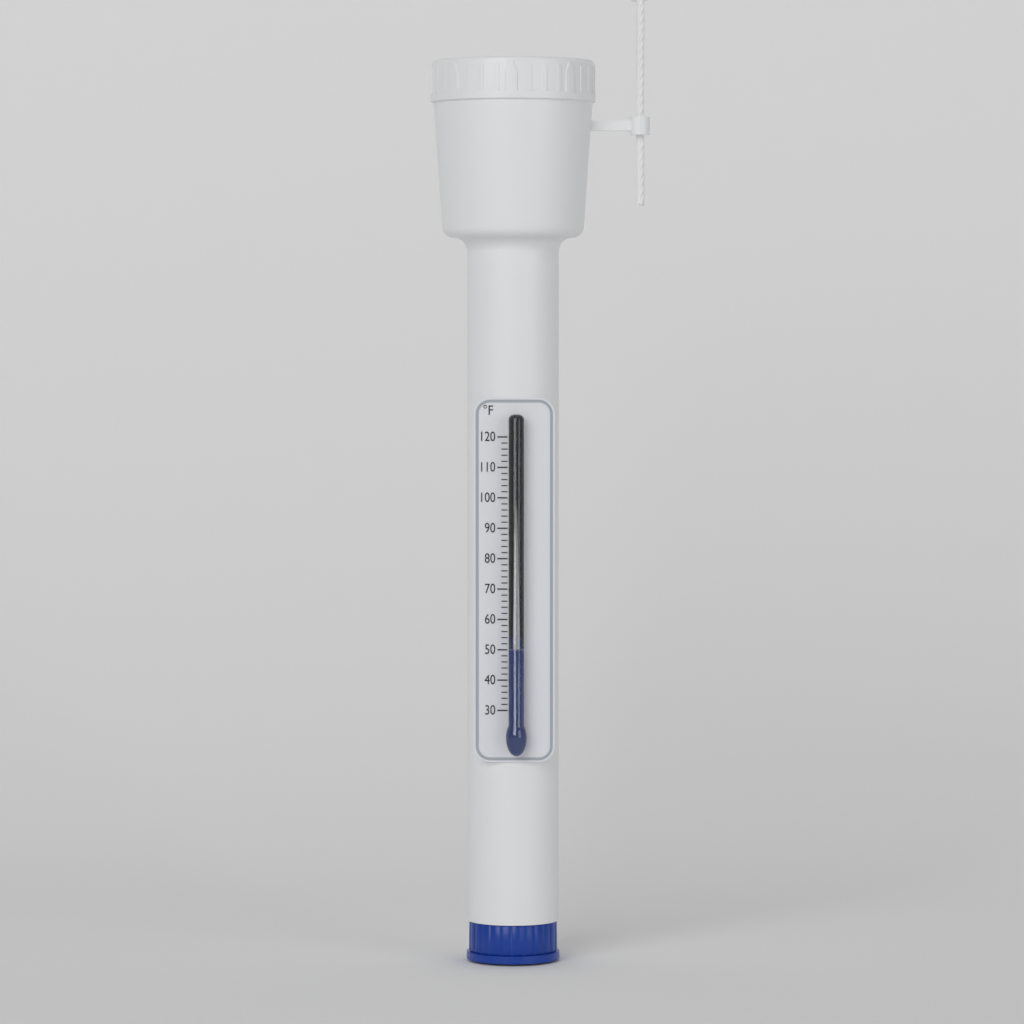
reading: 50 °F
